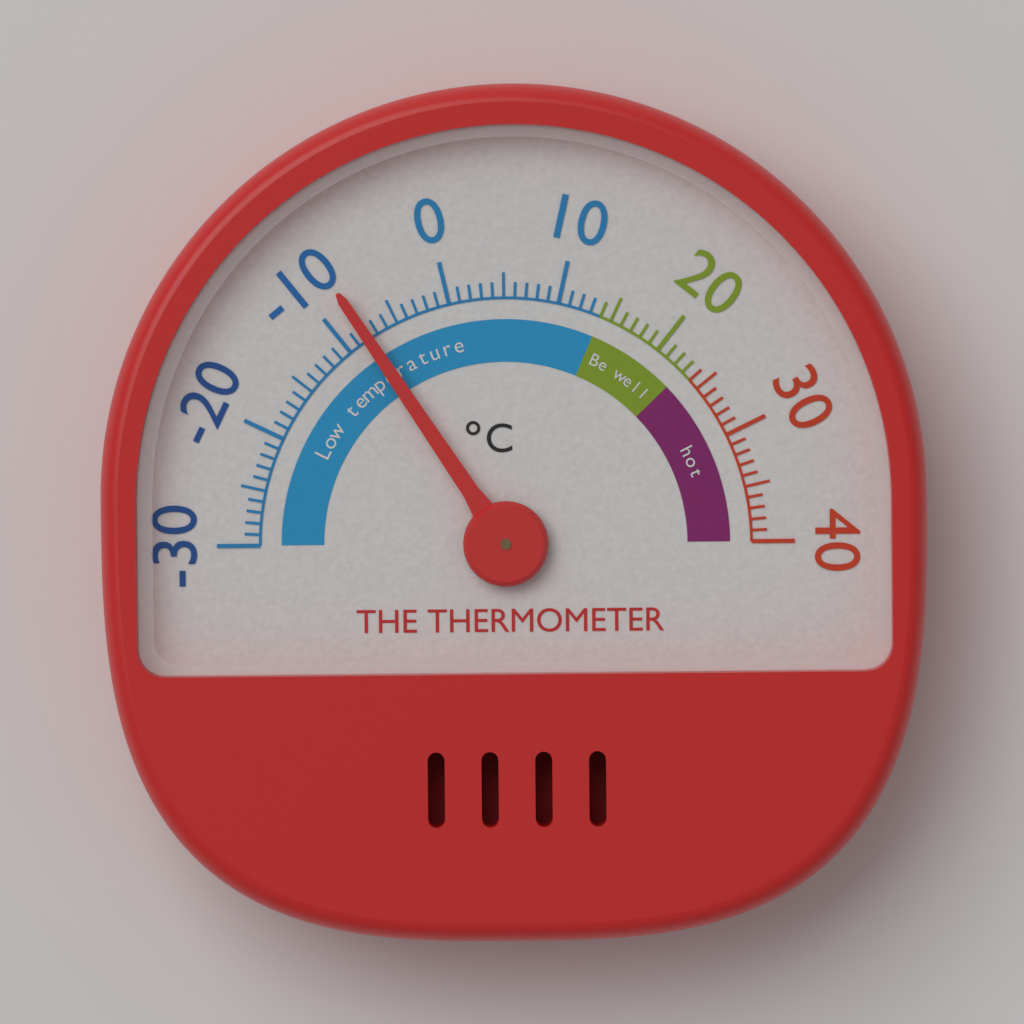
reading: -8 °C
